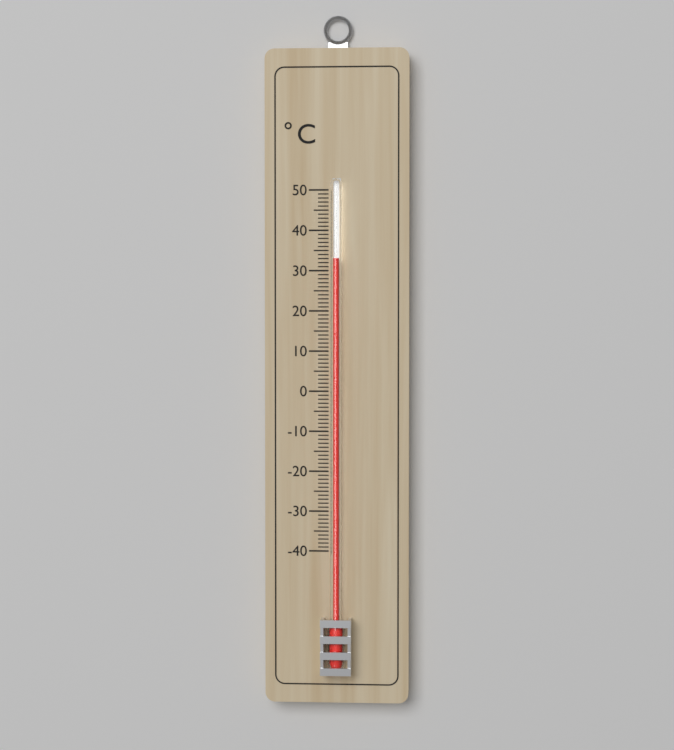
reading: 33 °C
